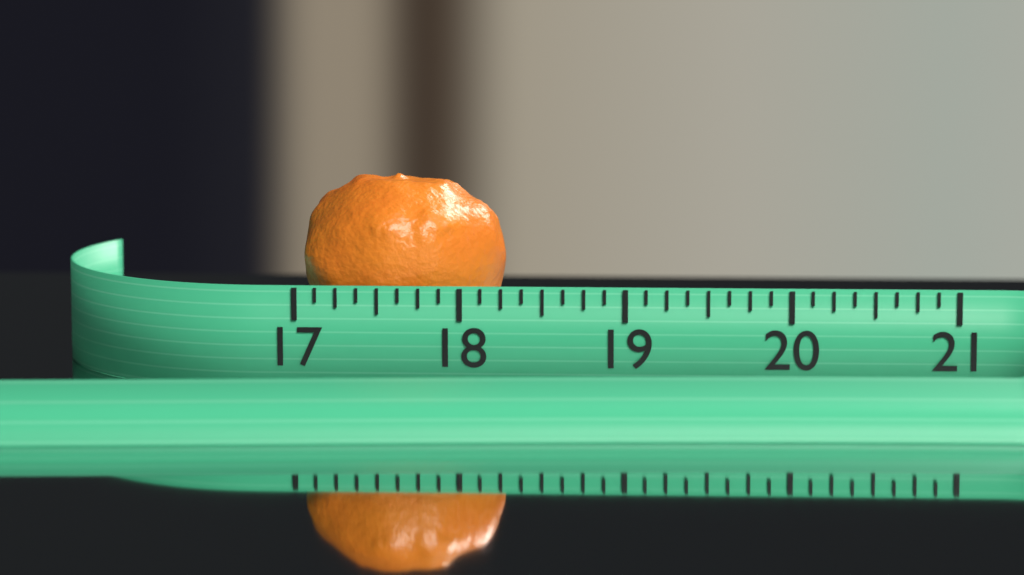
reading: 18.250 (no unit)
